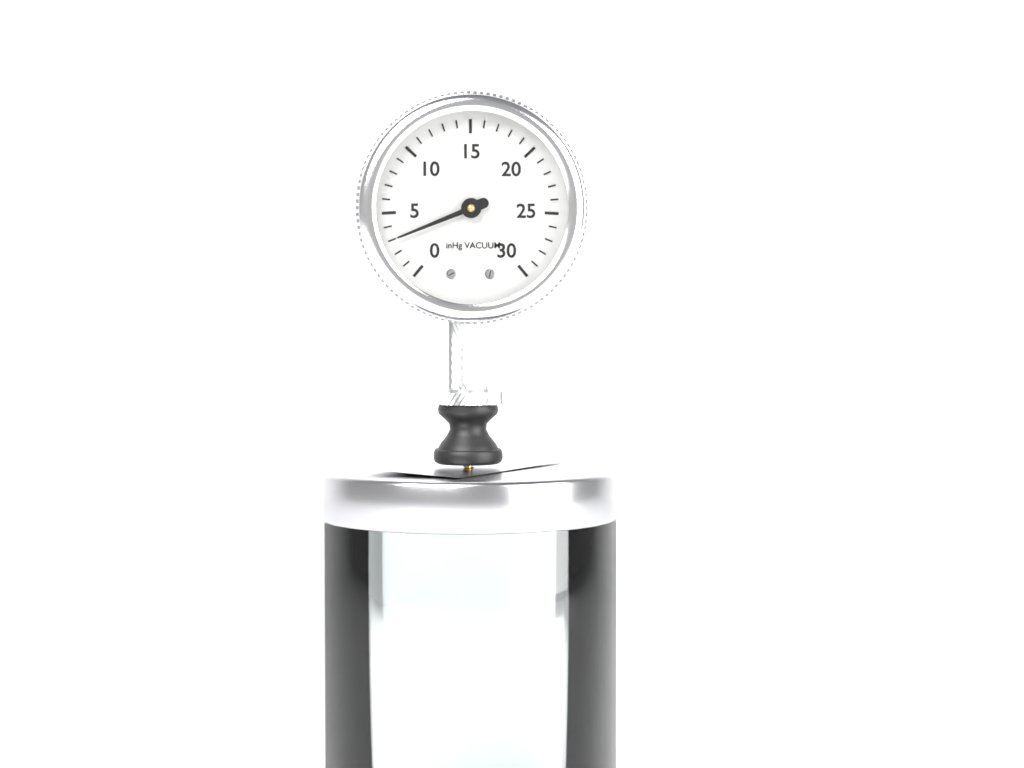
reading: 3 inHg
